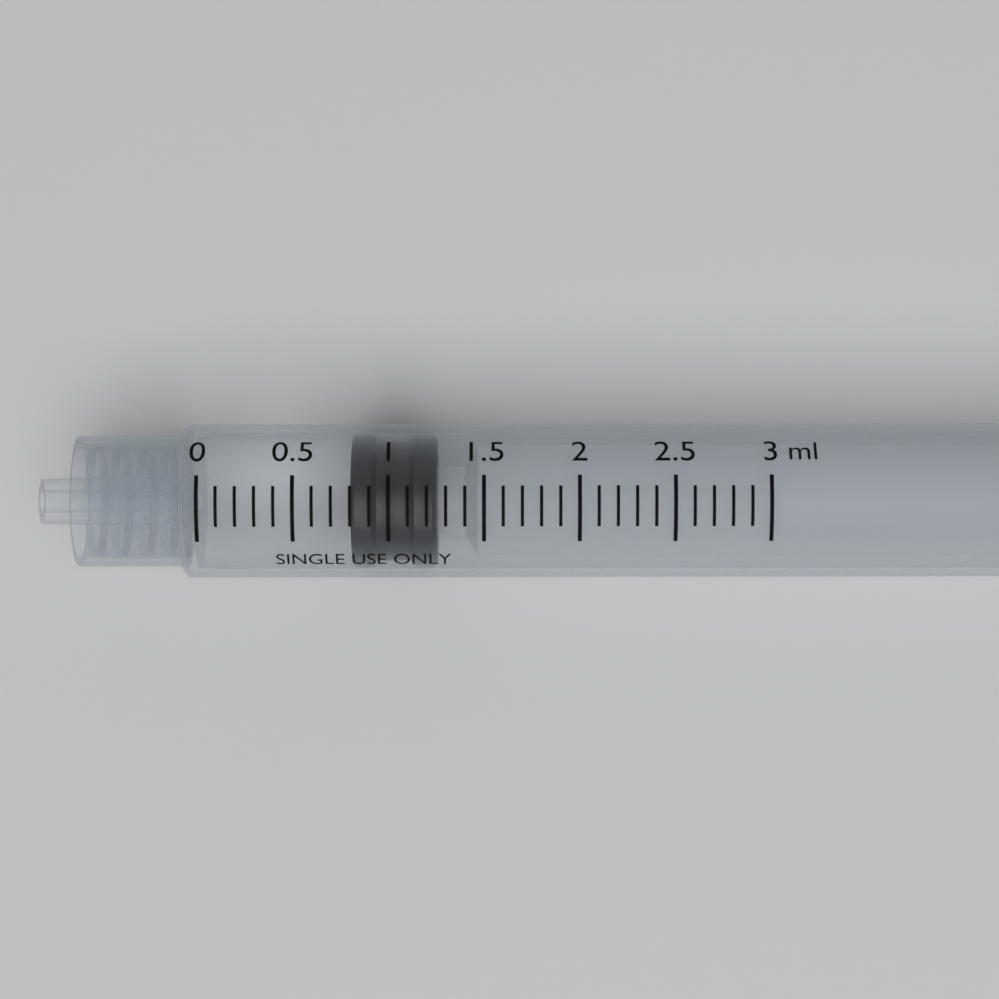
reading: 0.8 ml
